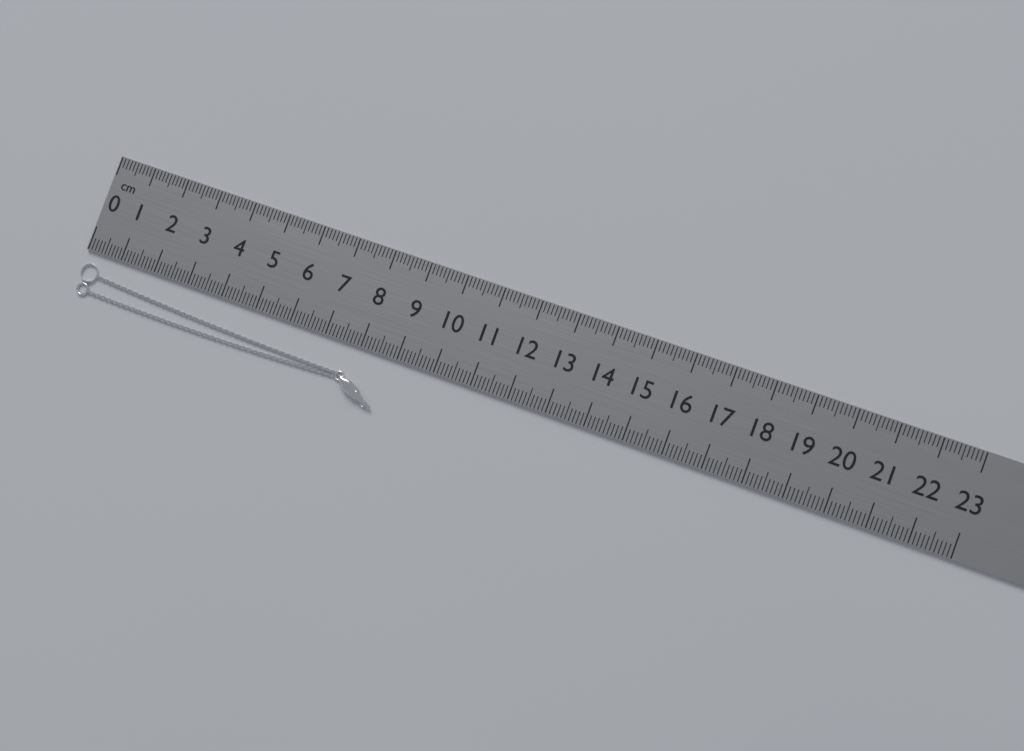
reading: 8.8 cm
